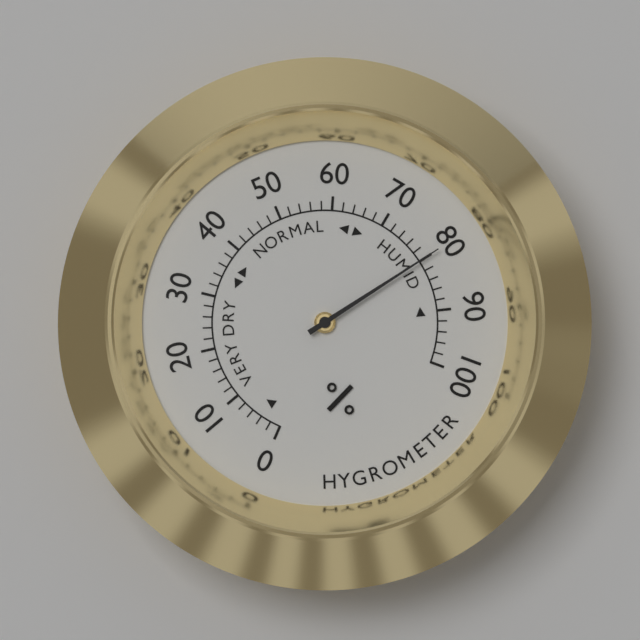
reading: 80 %
